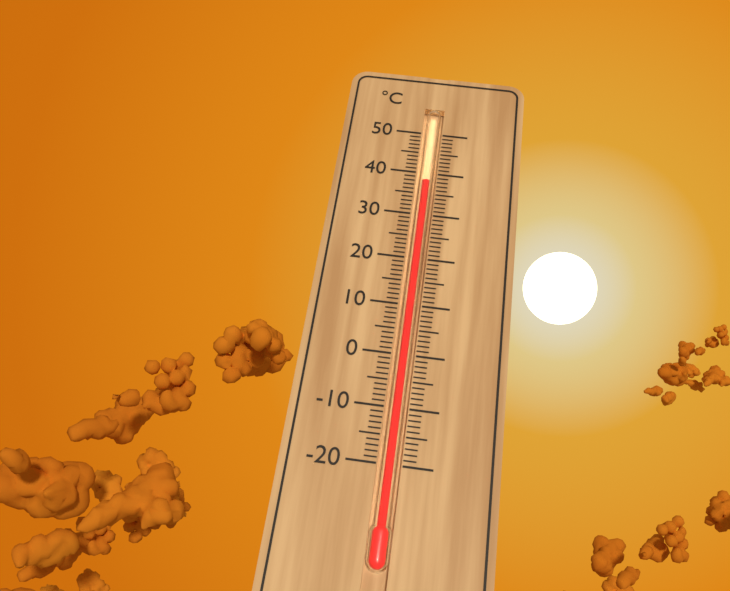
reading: 38 °C
